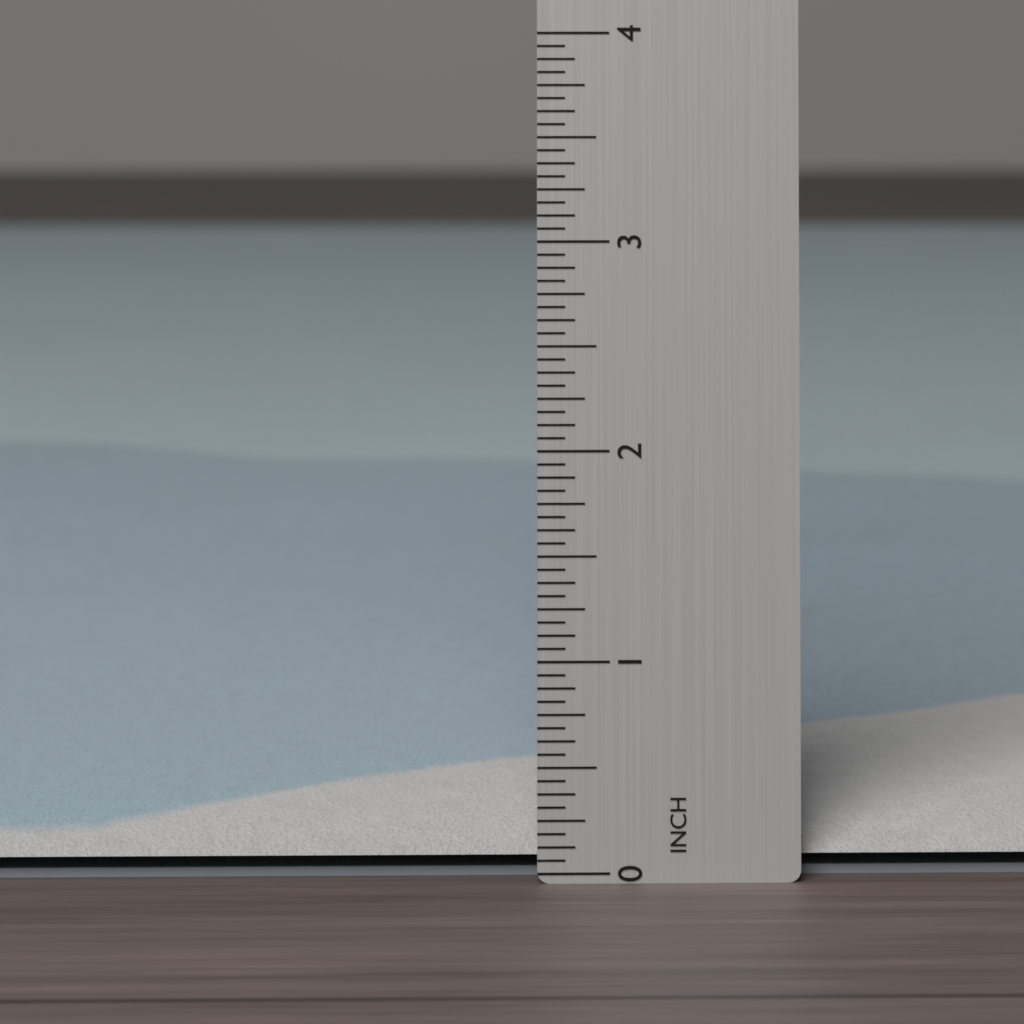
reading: 0.4375 in
